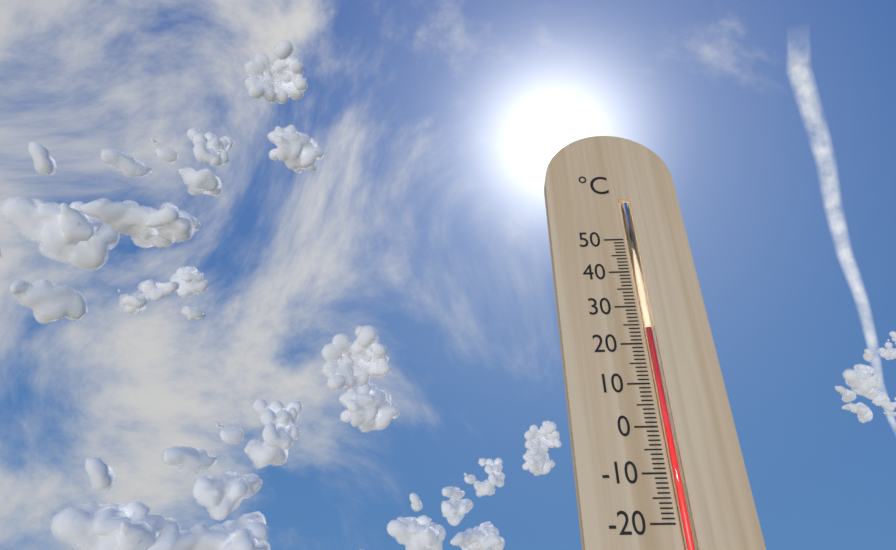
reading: 24 °C
